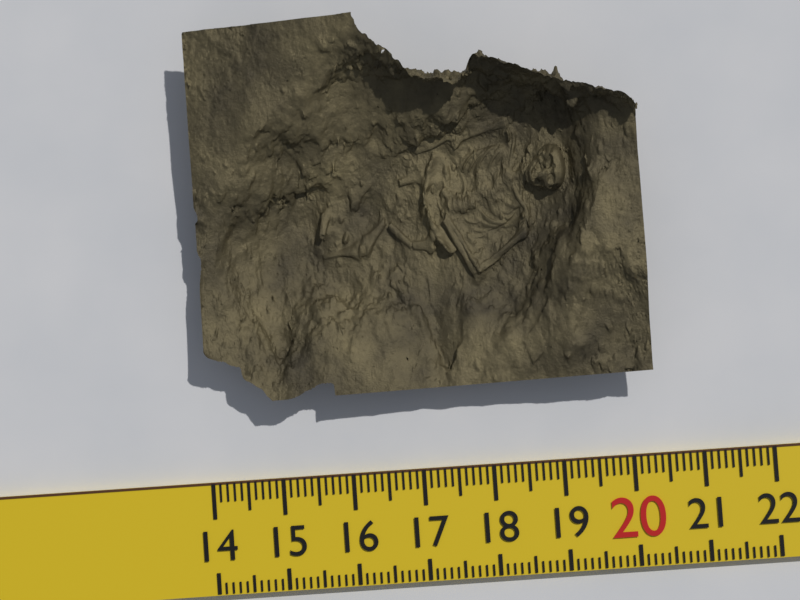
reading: 20.3 (no unit)
